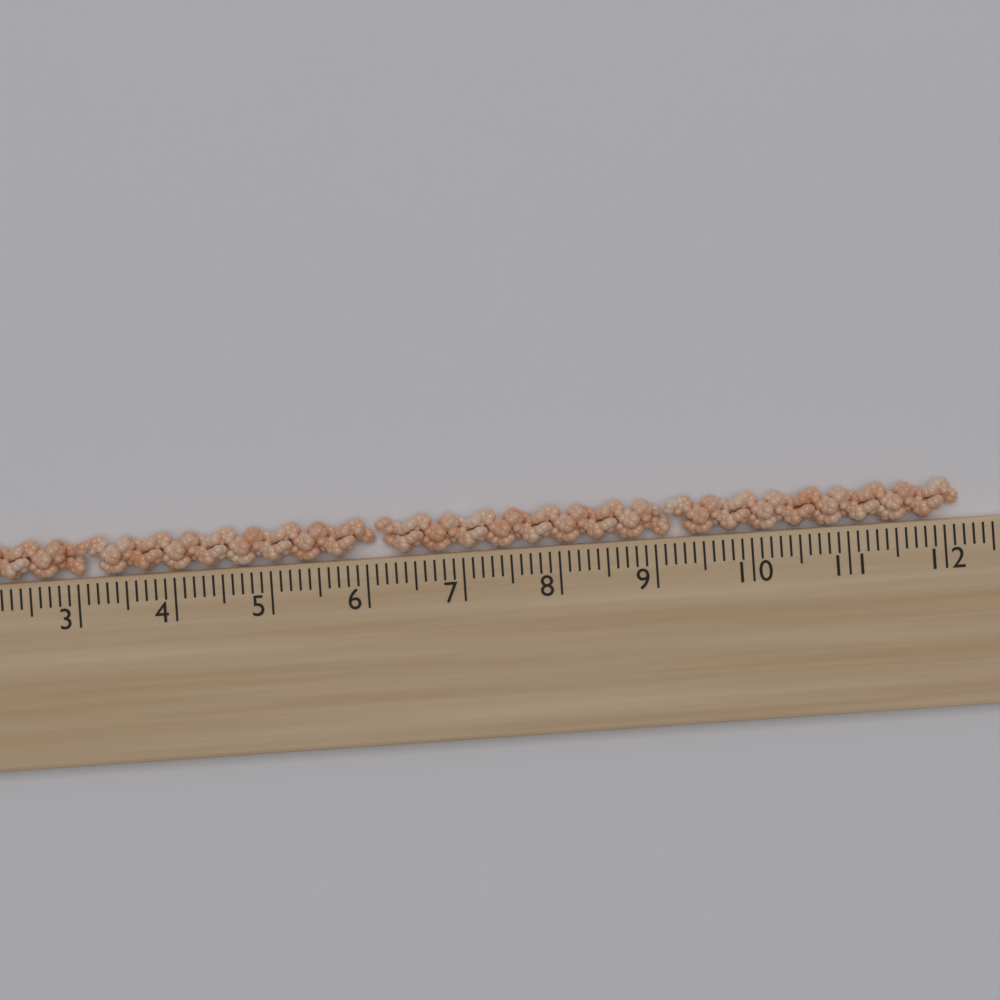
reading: 12.2 cm
